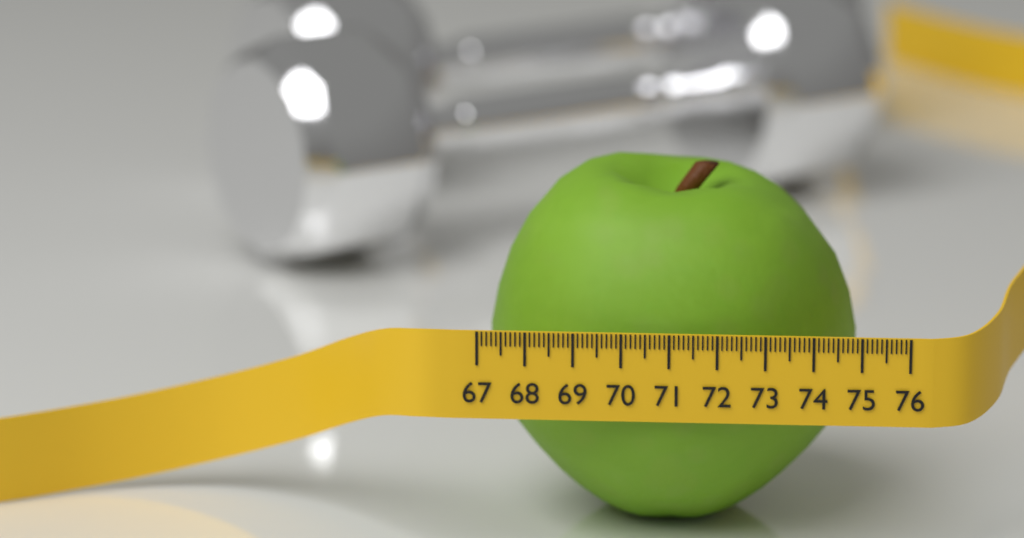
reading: 74.9 (no unit)
